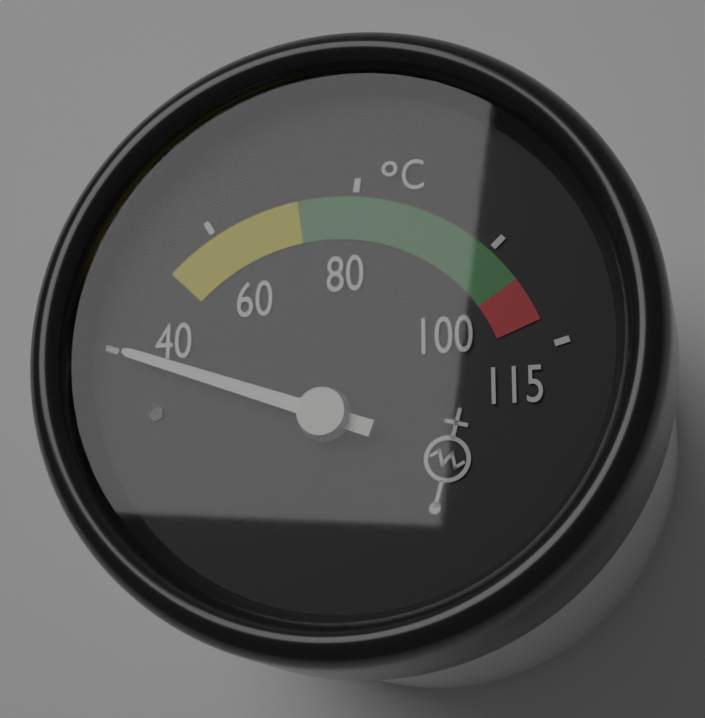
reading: 40 °C
